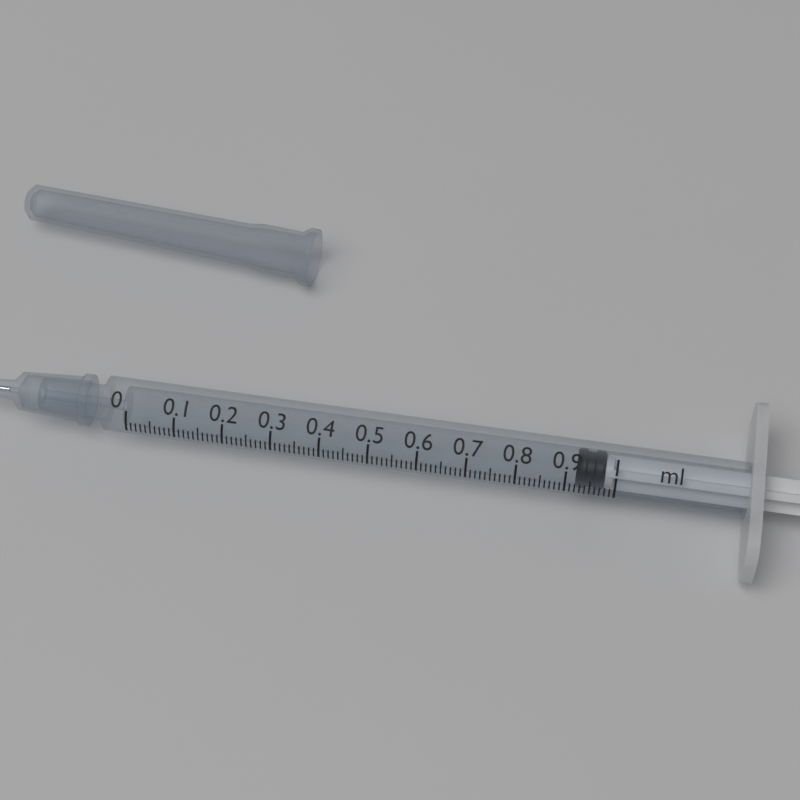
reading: 0.92 ml
